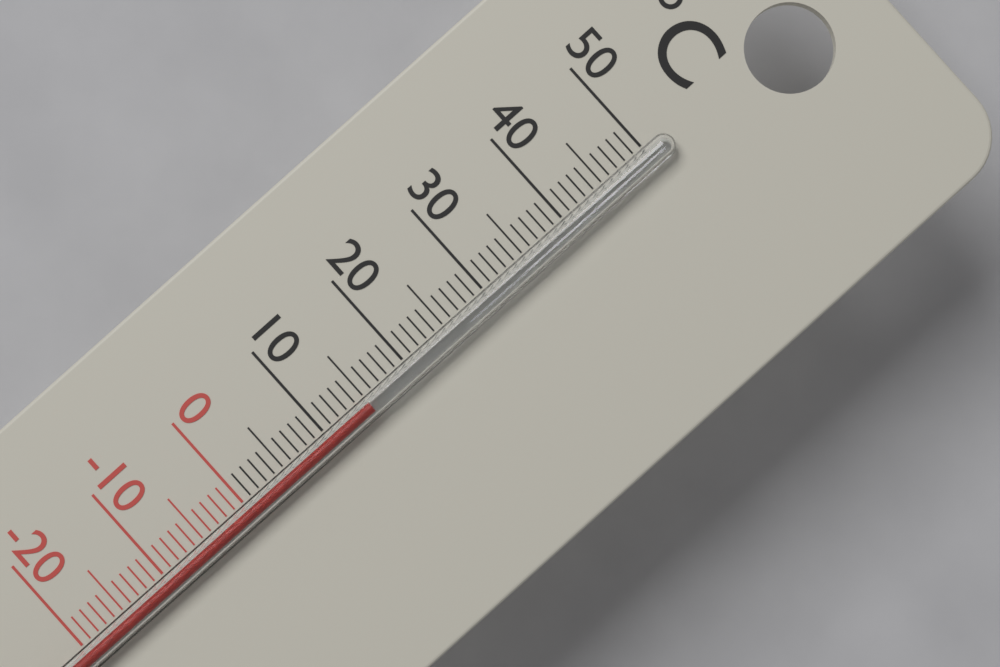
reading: 15 °C
